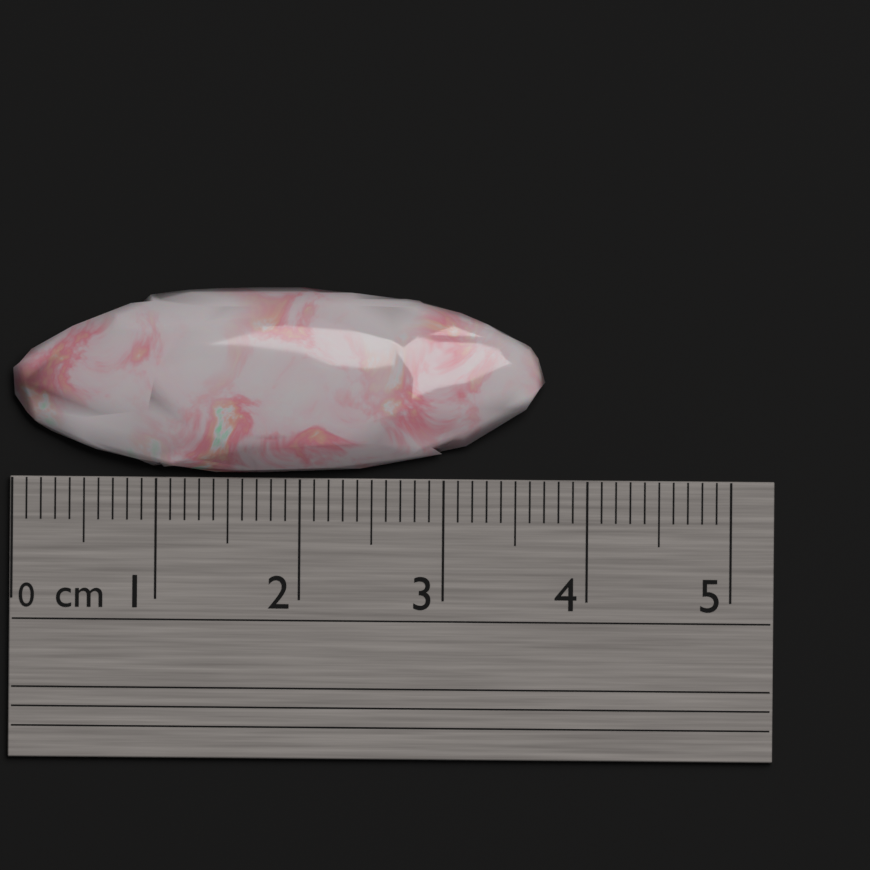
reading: 3.7 cm
